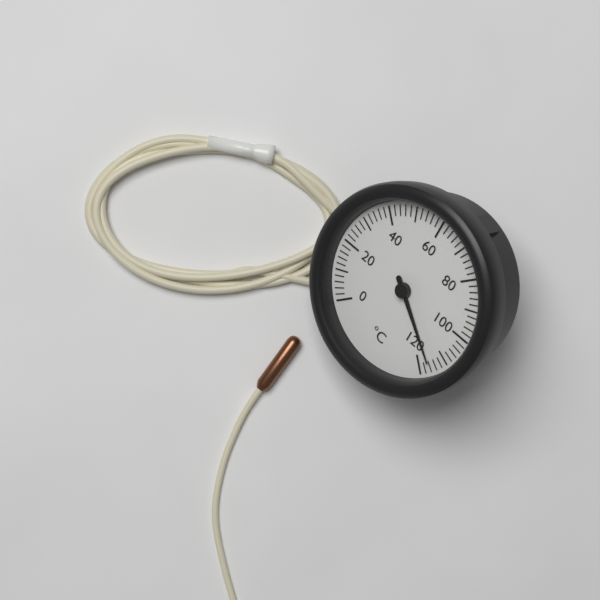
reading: 116 °C
